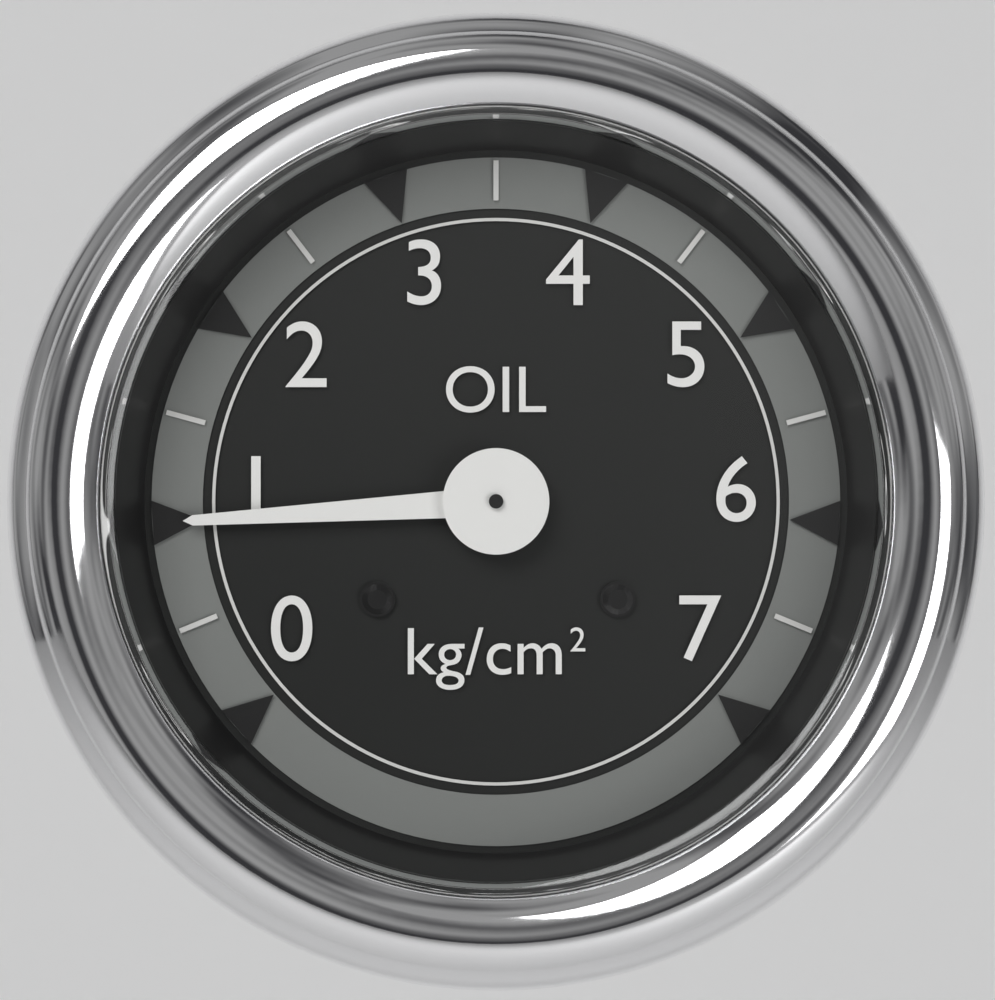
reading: 1.0 kg/cm²
